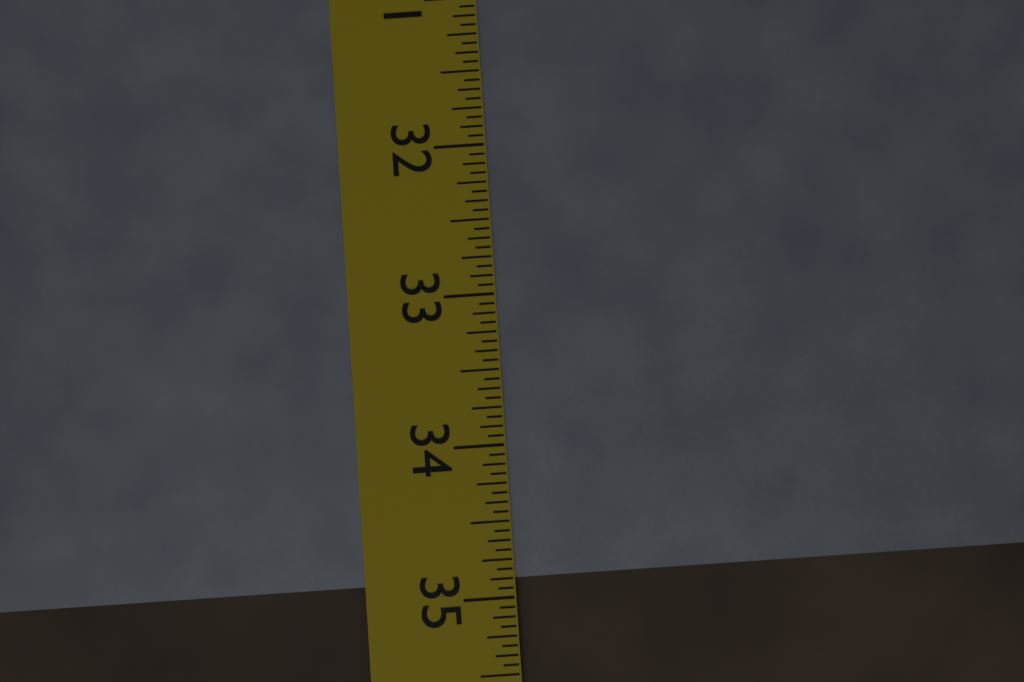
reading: 34.8750 in
